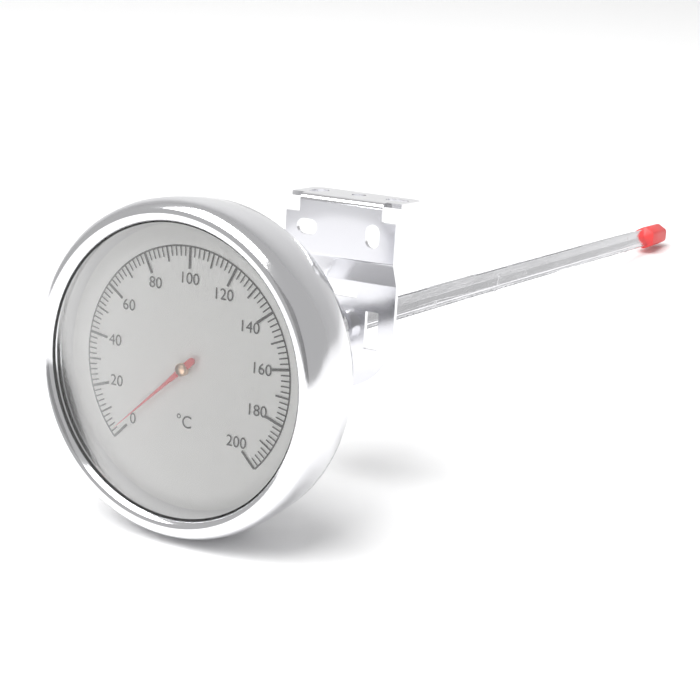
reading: 2 °C
